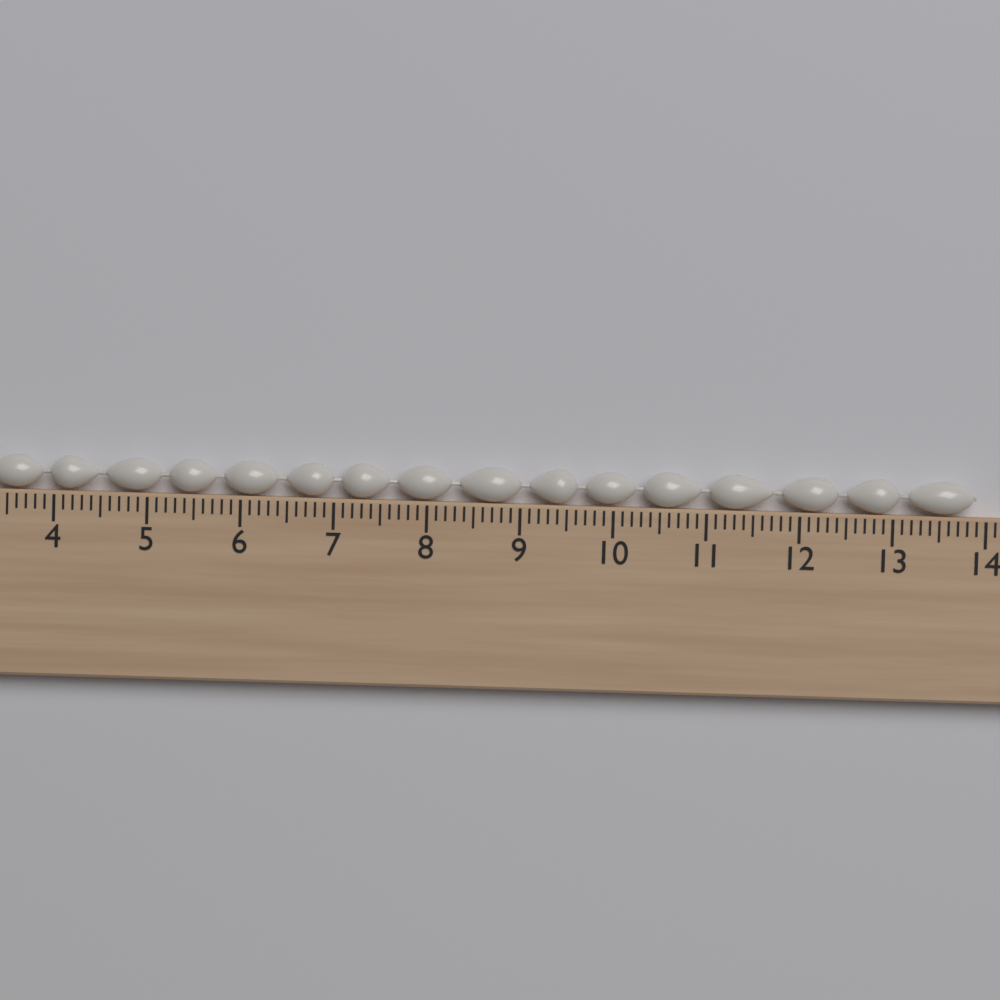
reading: 13.9 cm
